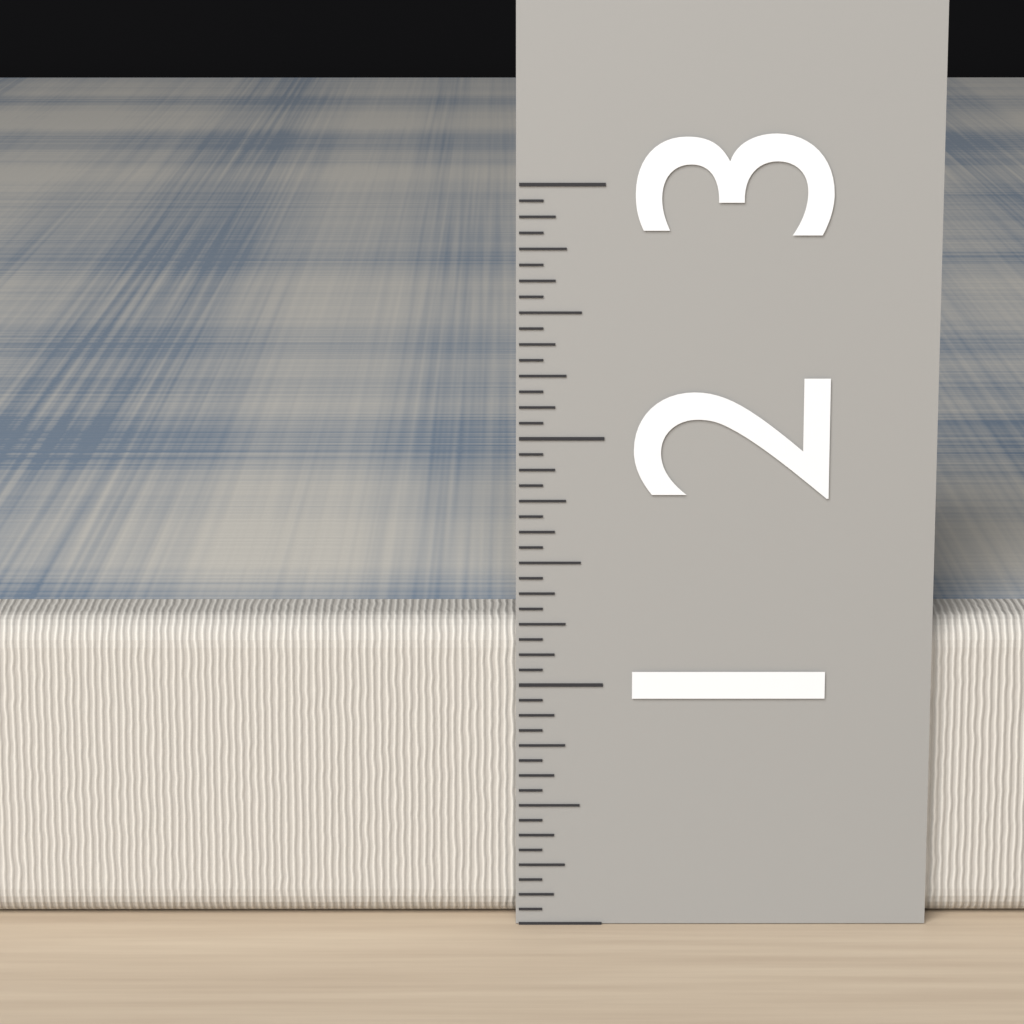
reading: 1.2500 (no unit)
